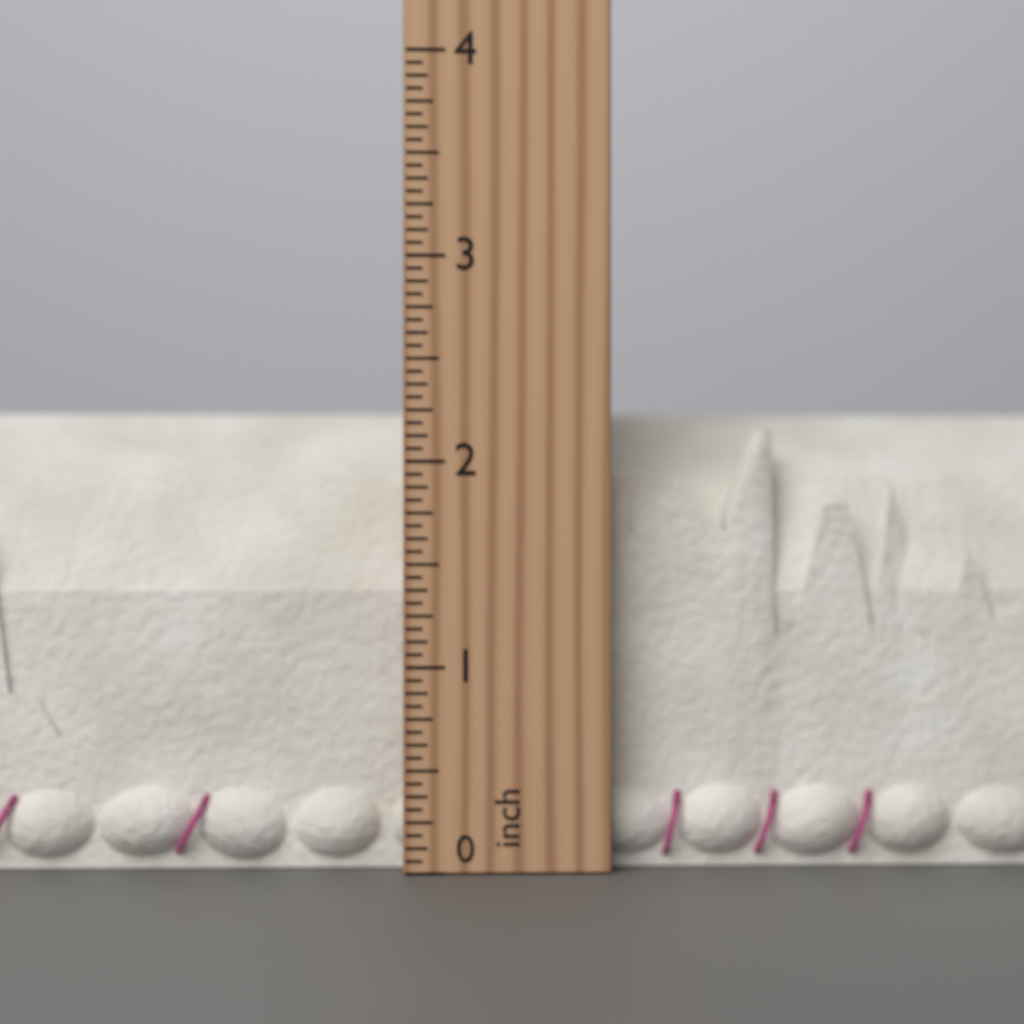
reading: 2.3125 inch
